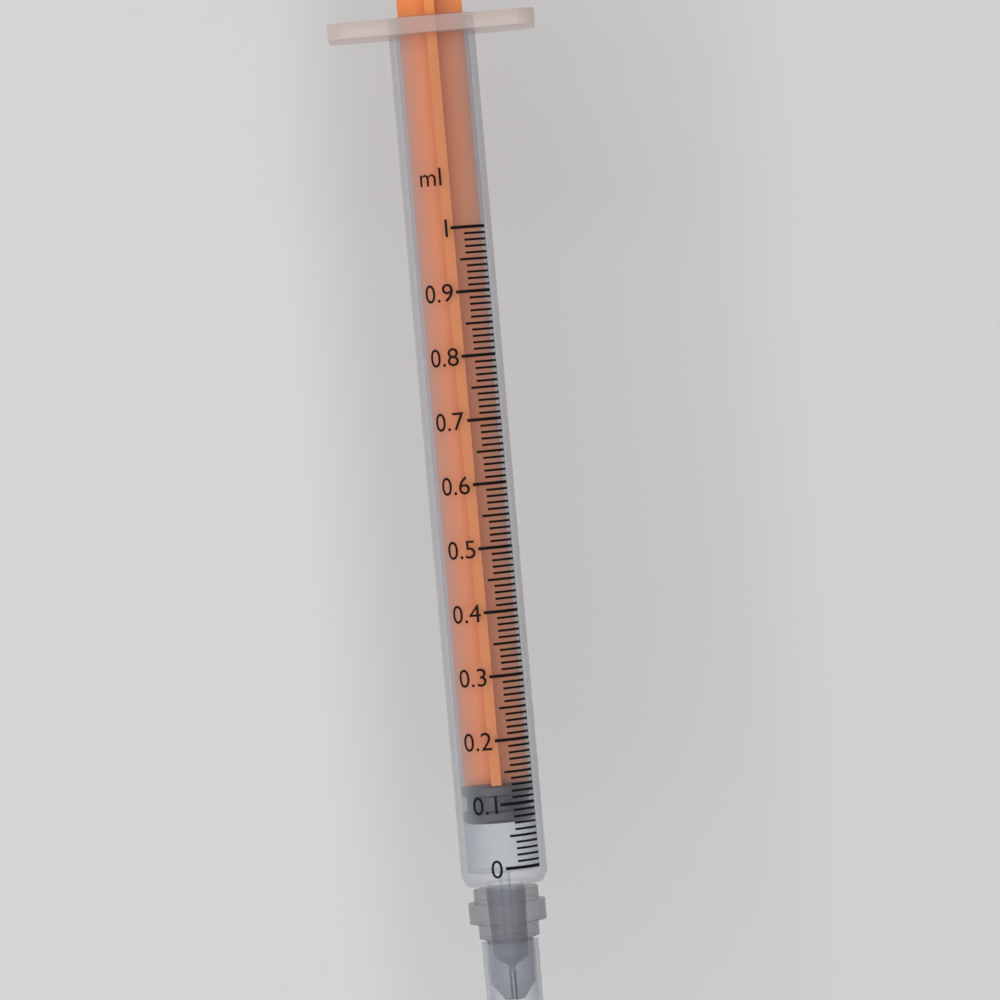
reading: 0.07 ml
